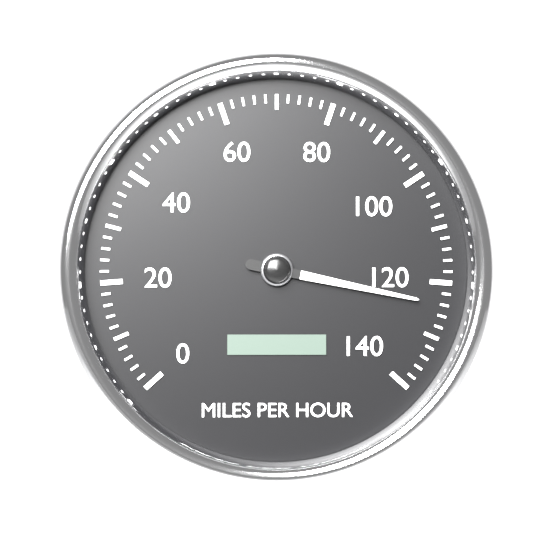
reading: 124 mph
